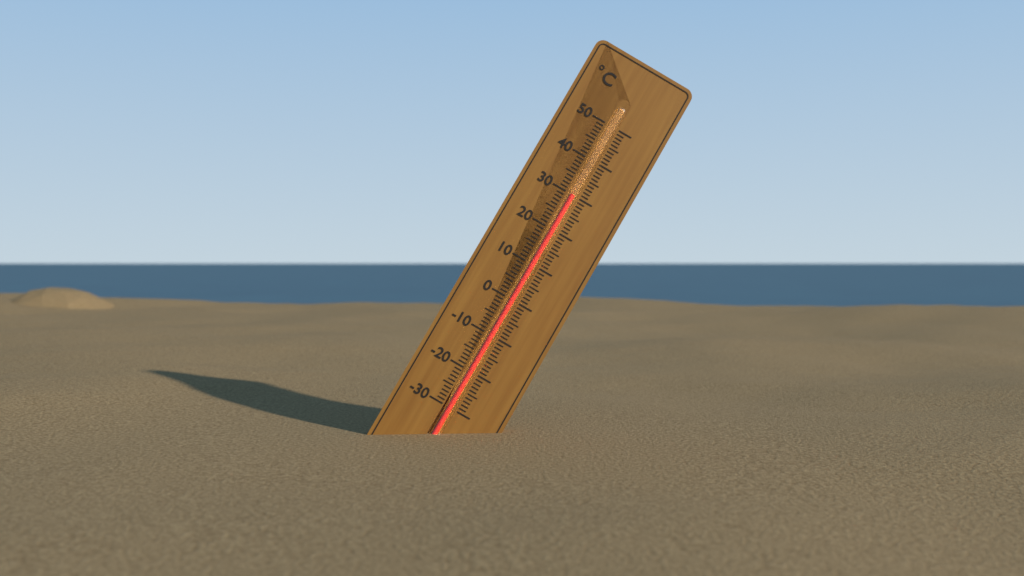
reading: 30 °C
